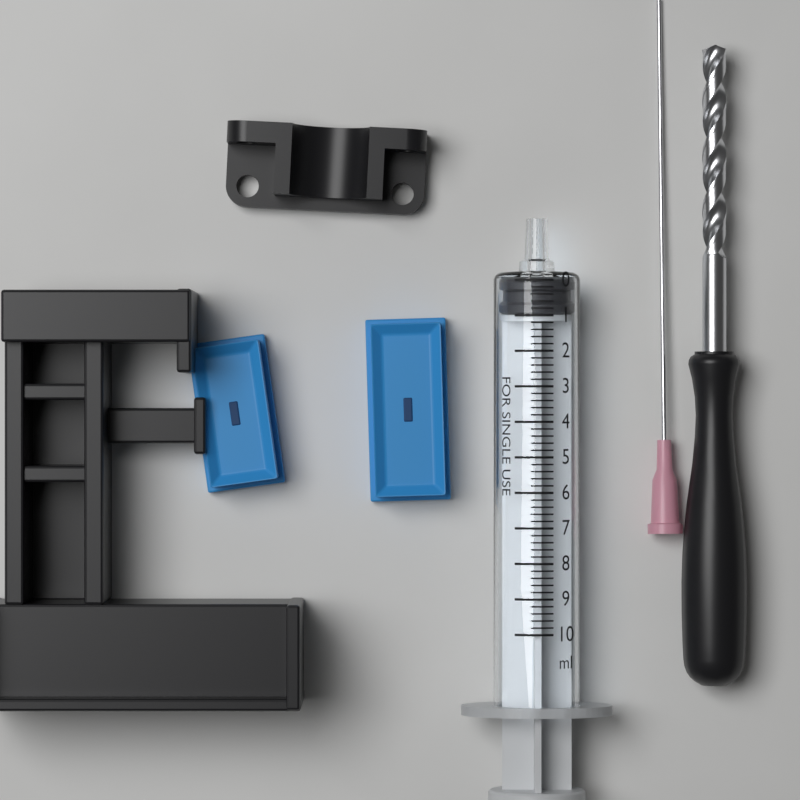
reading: 0.0 ml
